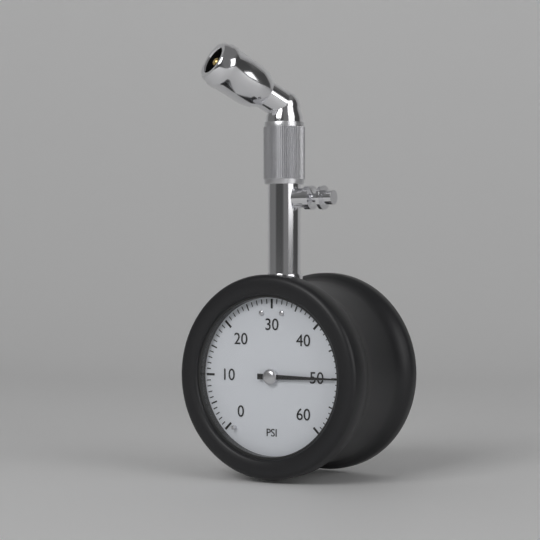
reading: 50 psi
